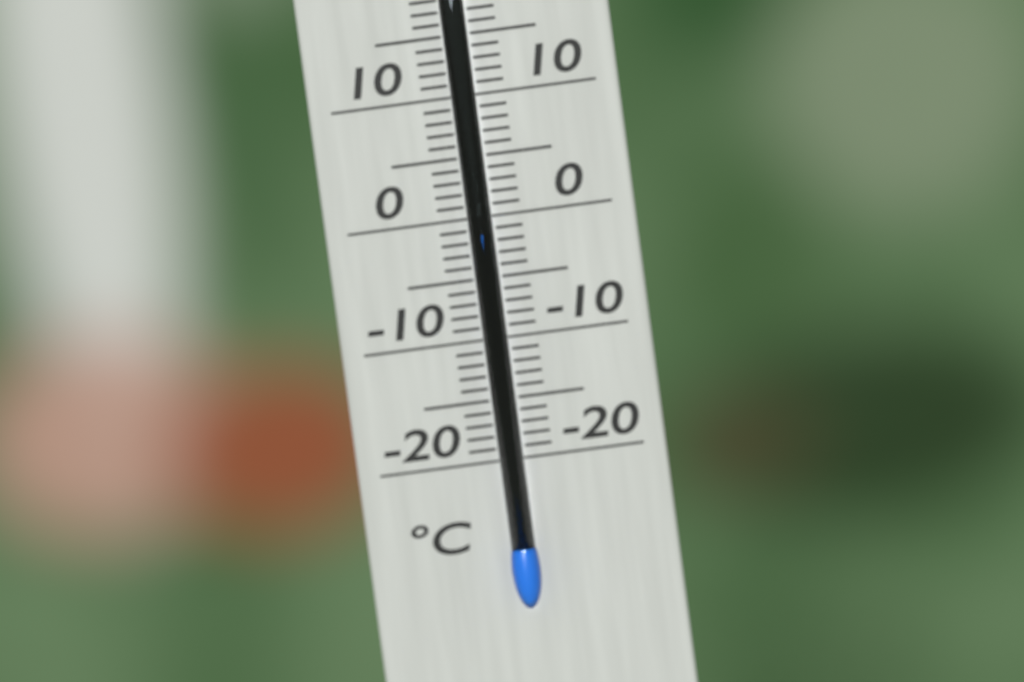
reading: -1 °C
